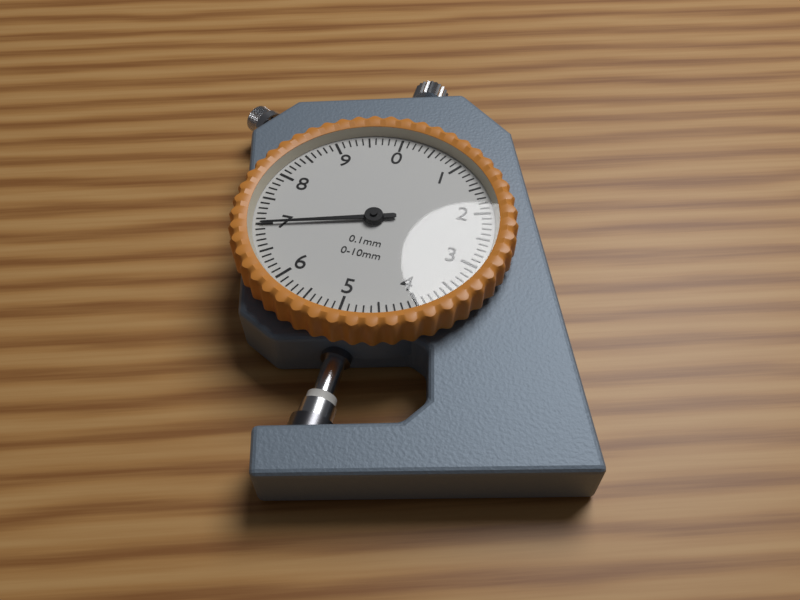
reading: 7.0 mm
